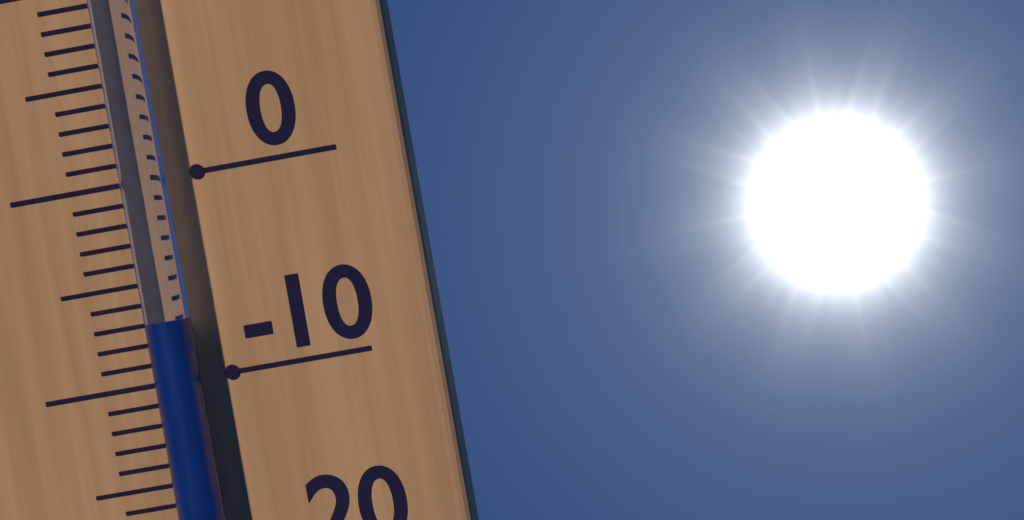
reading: -7 °C
